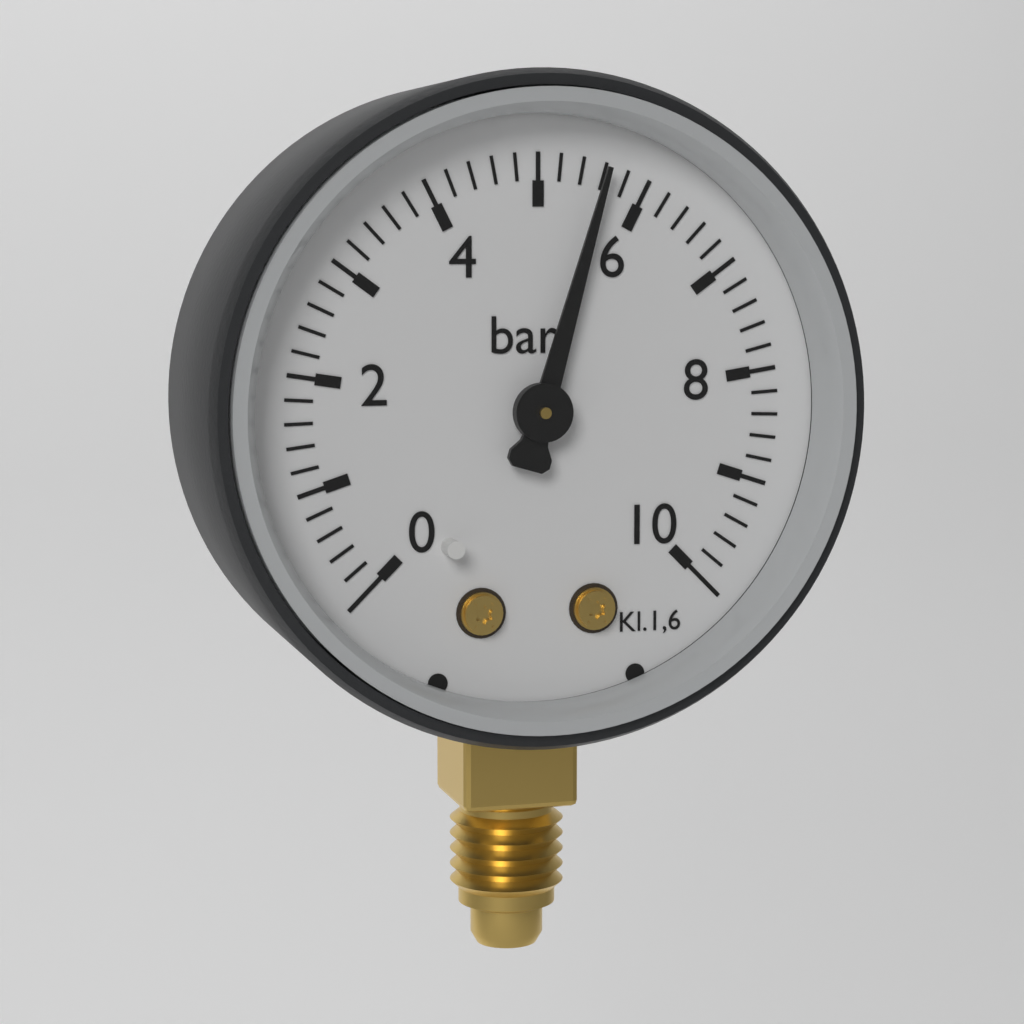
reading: 5.6 bar
